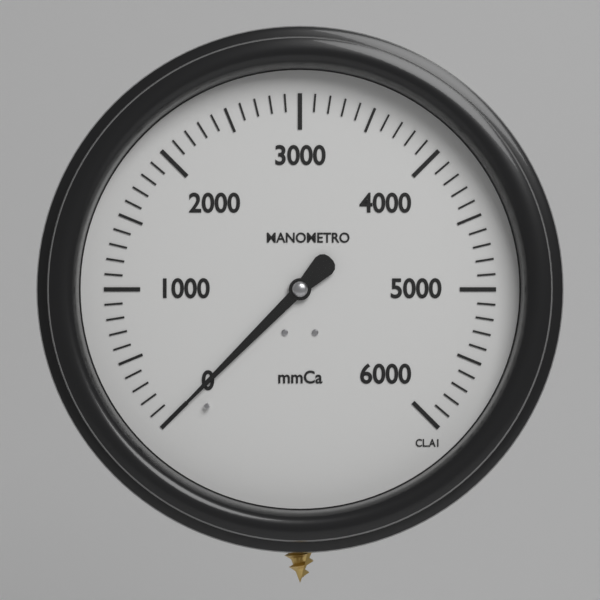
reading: 0 mmCa
